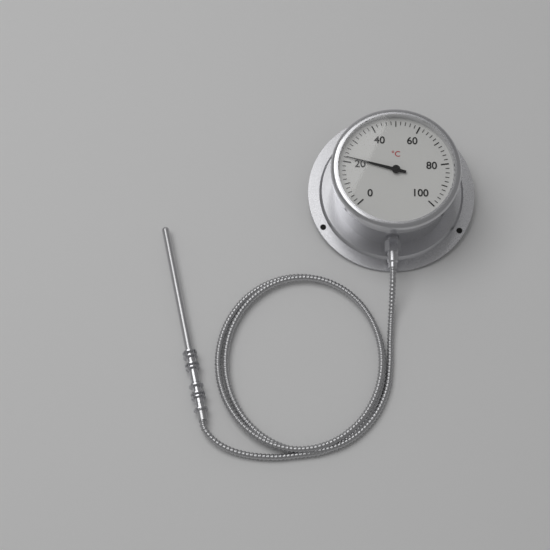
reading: 22 °C
